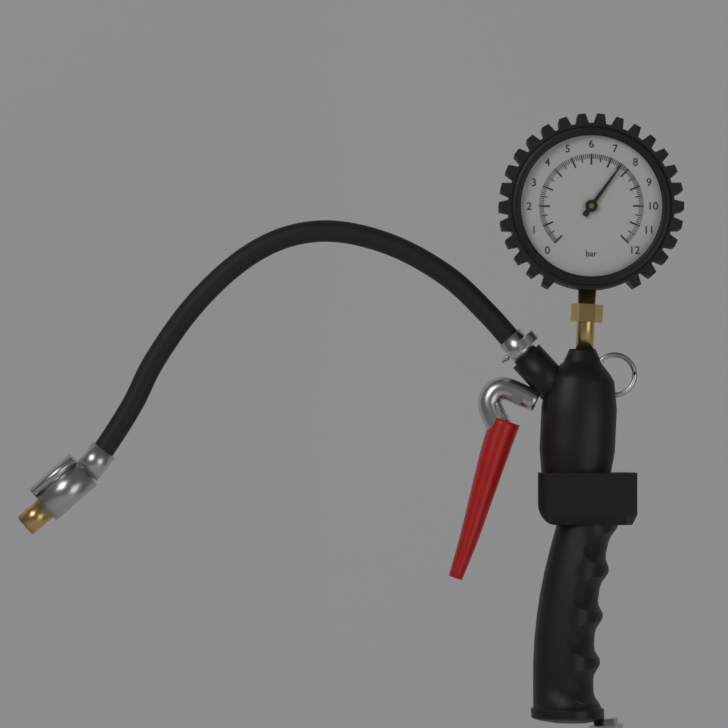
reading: 7.6 bar
